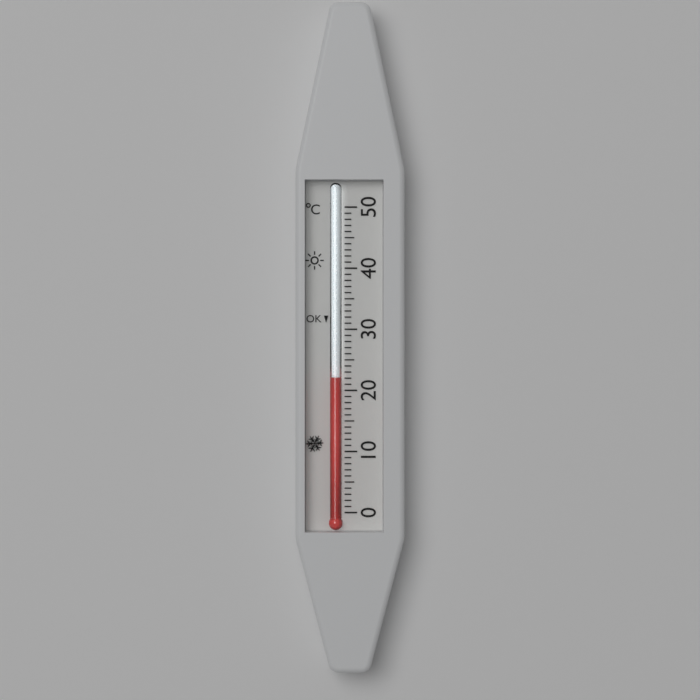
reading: 22 °C
